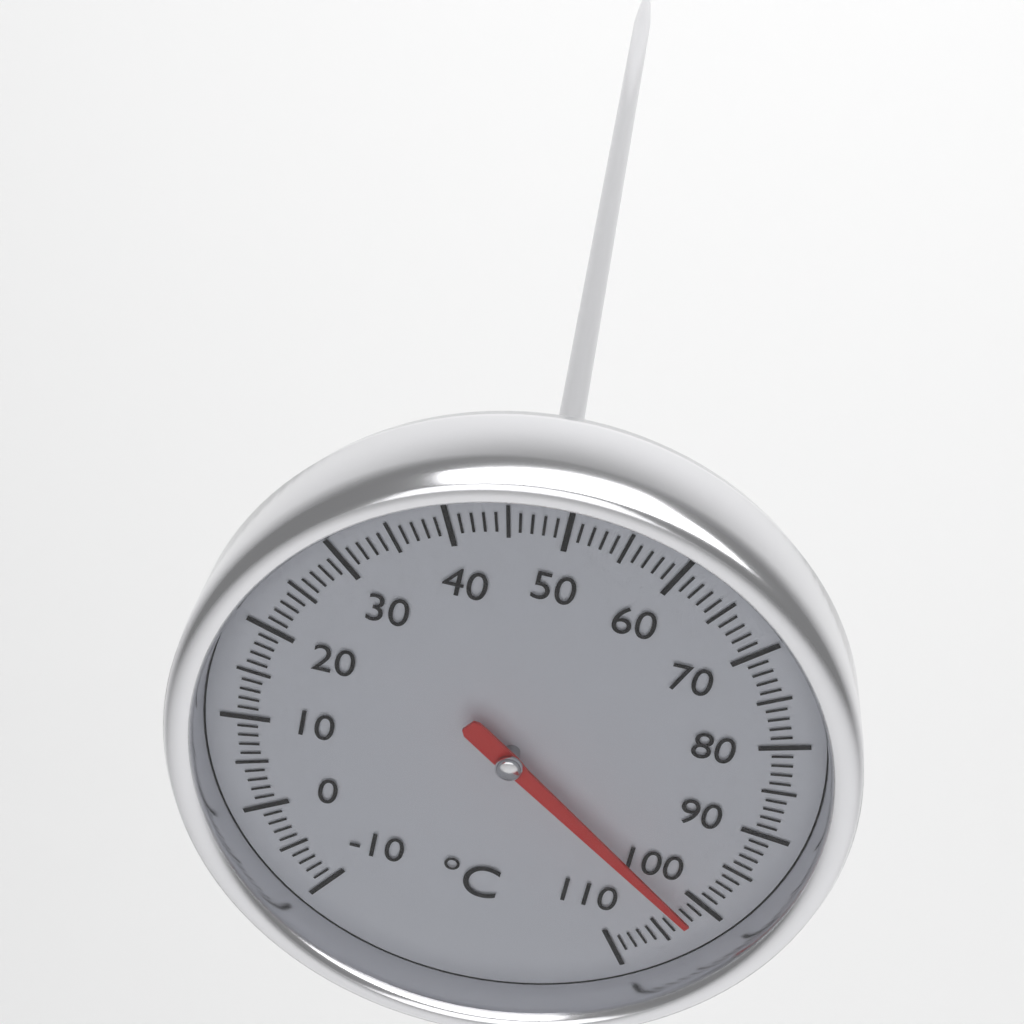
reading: 102 °C
